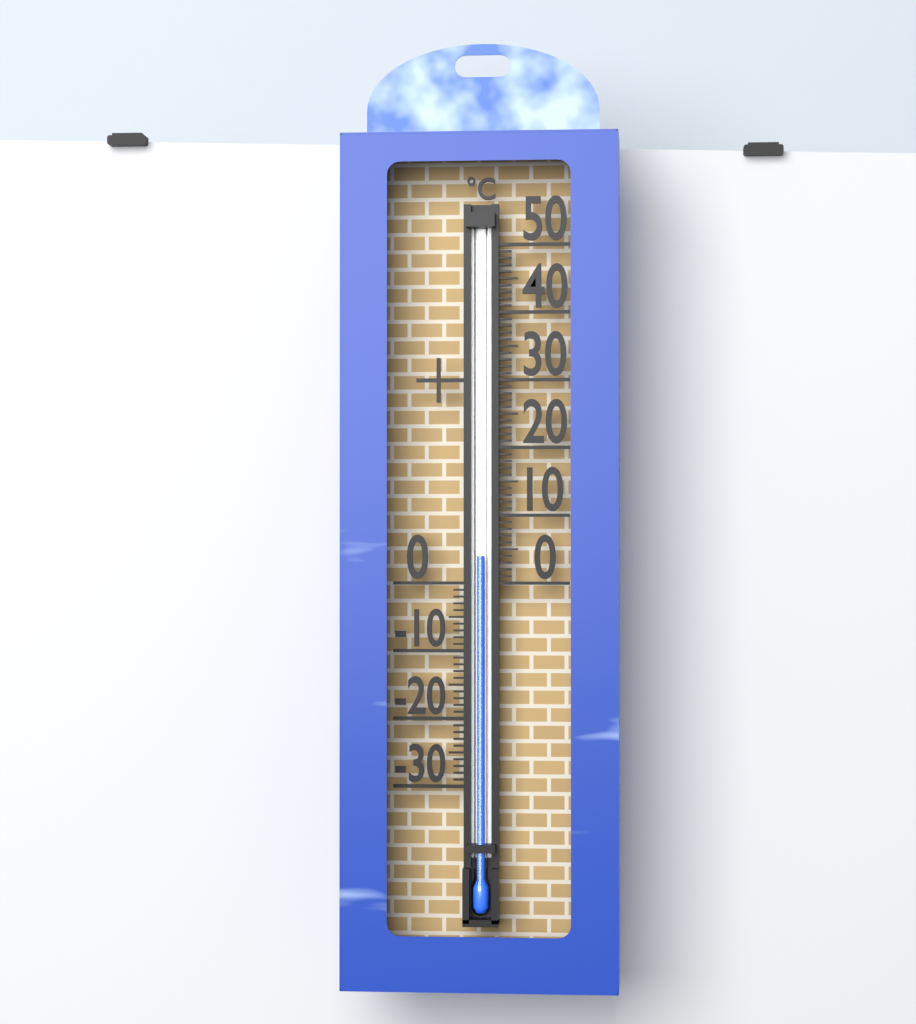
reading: 4 °C
